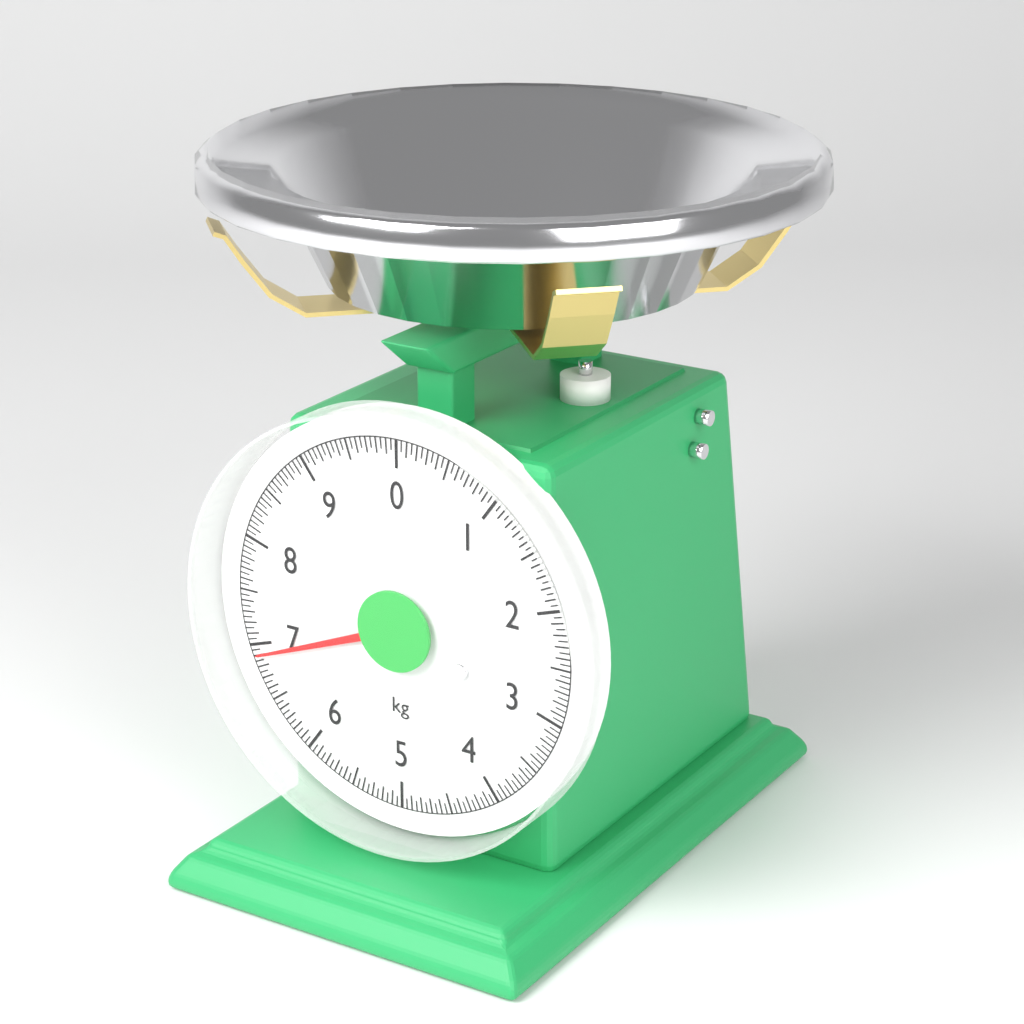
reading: 6.90 kg
